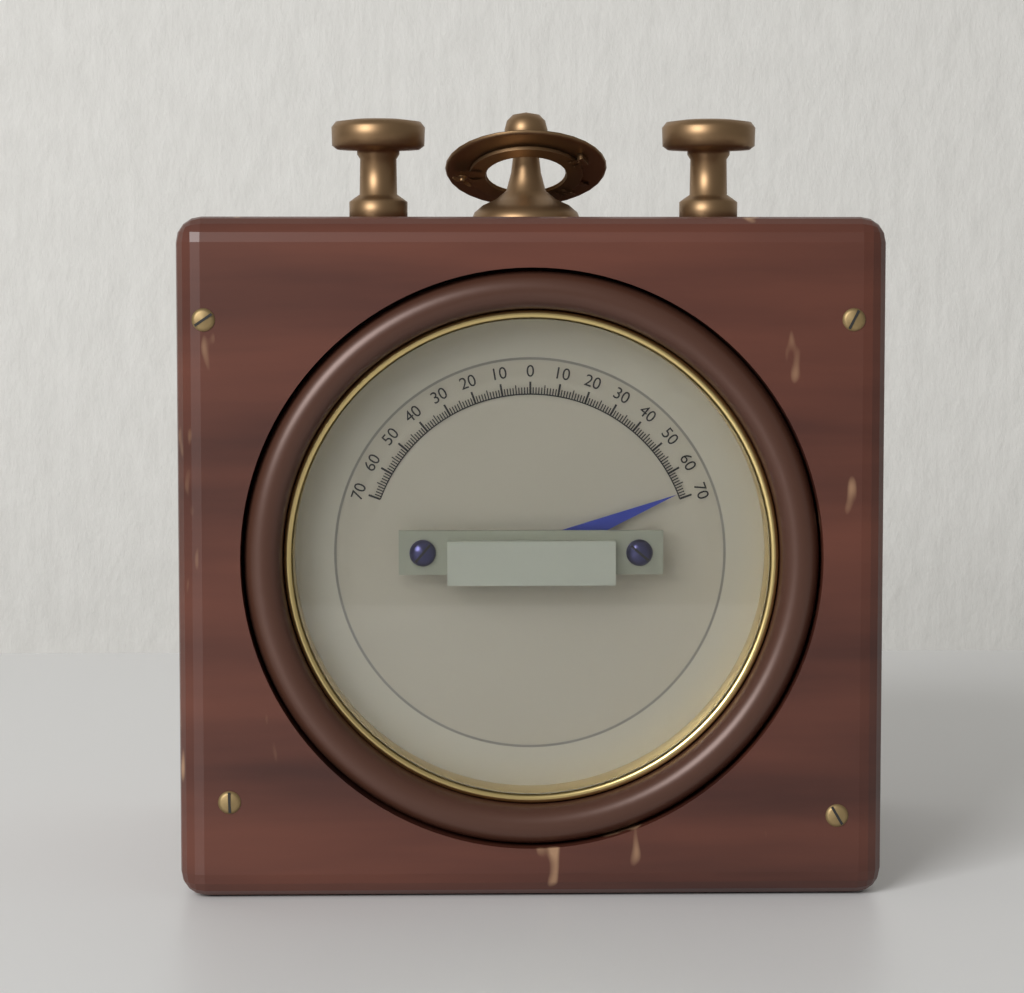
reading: 68 (no unit)
